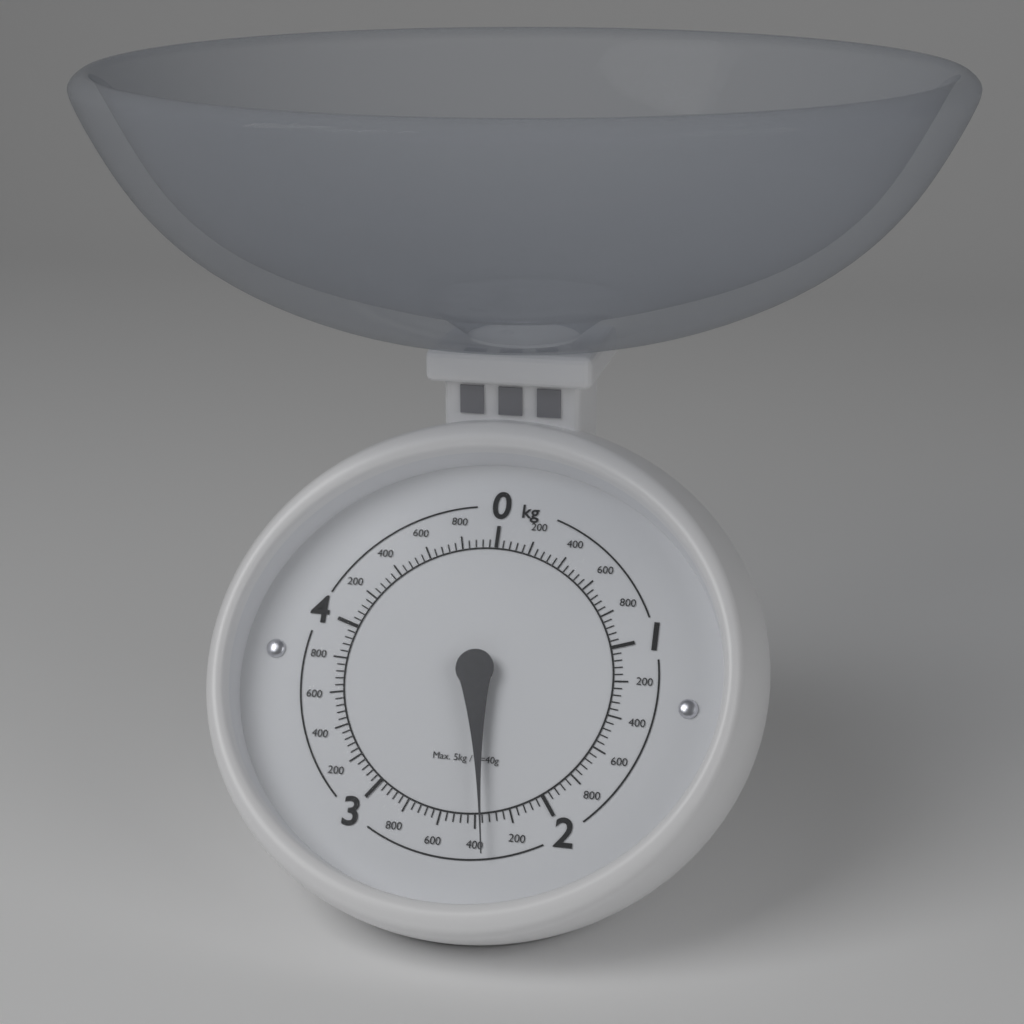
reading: 2.36 kg
